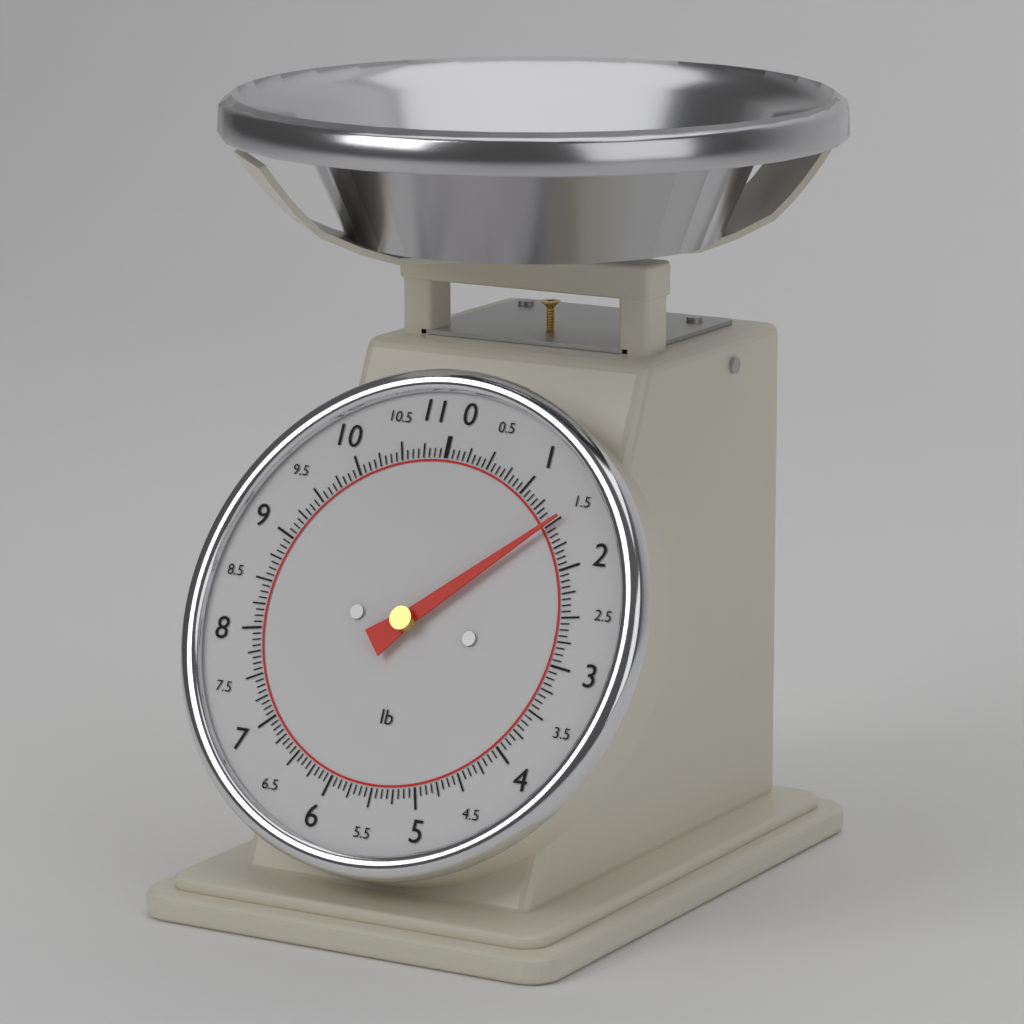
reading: 1.5000 lb
